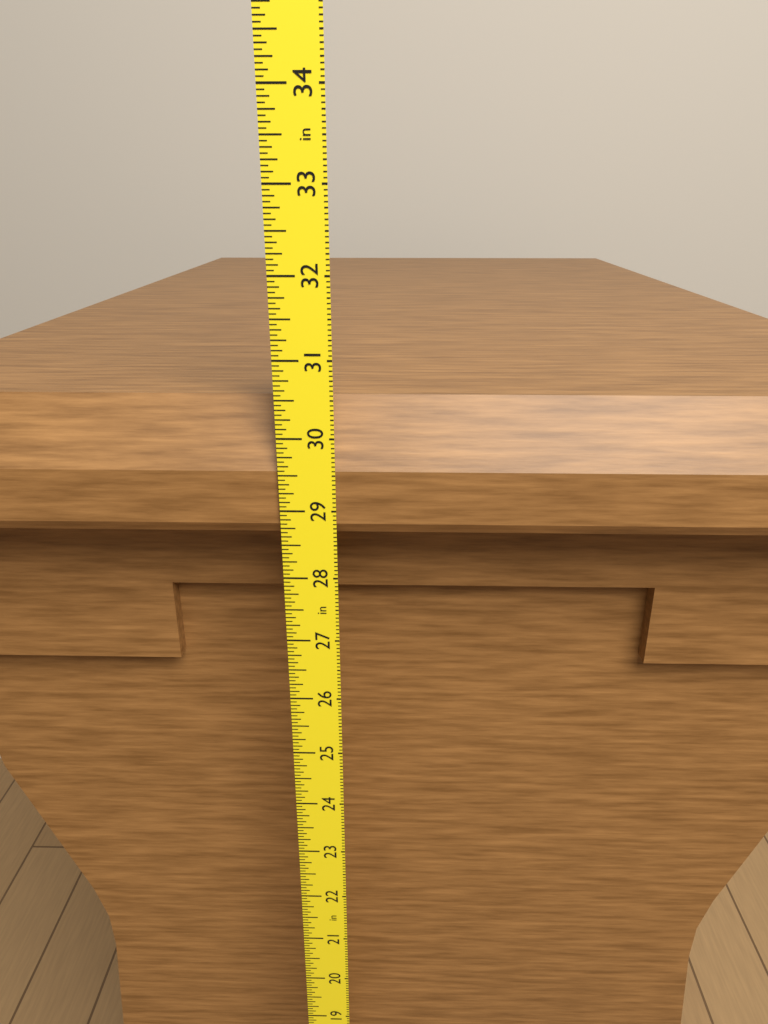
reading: 30.4375 in
